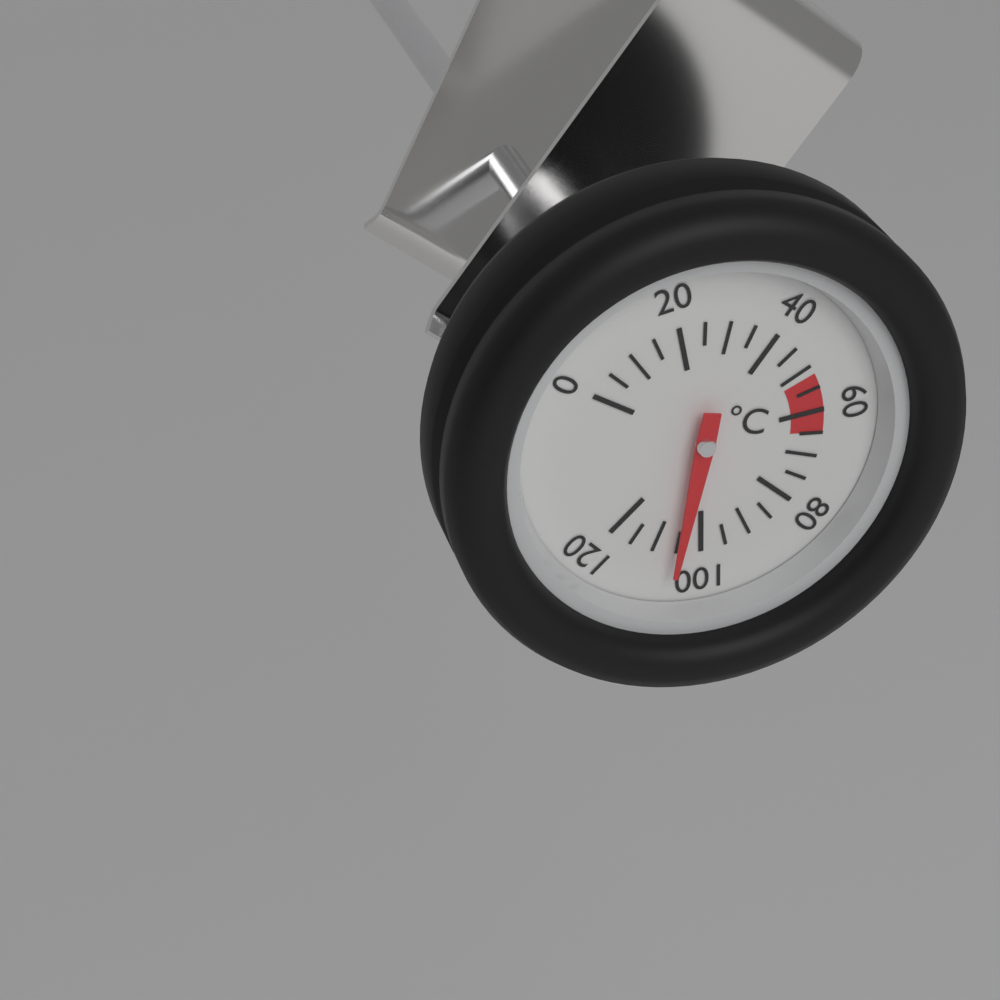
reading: 105 °C
